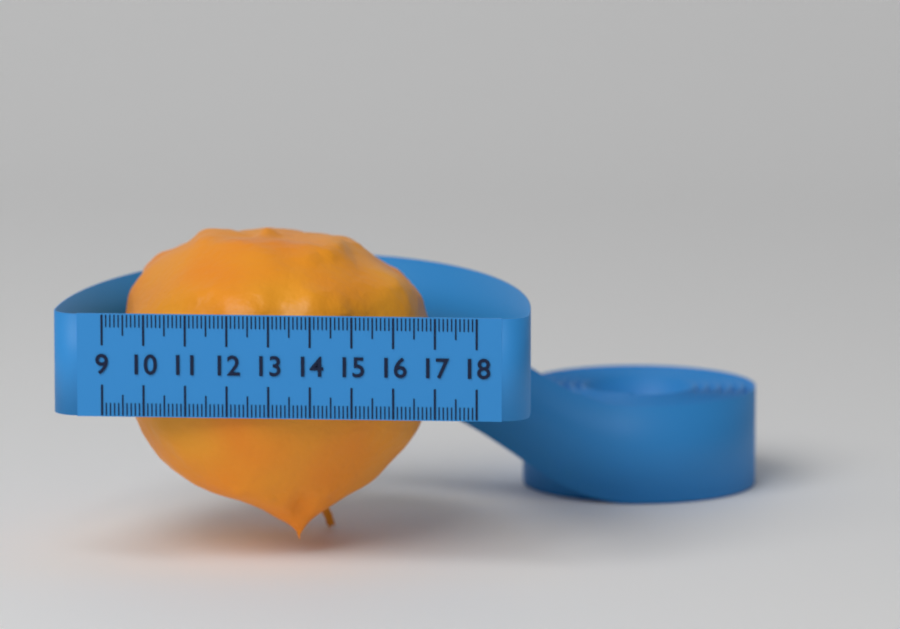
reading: 16.7 (no unit)
